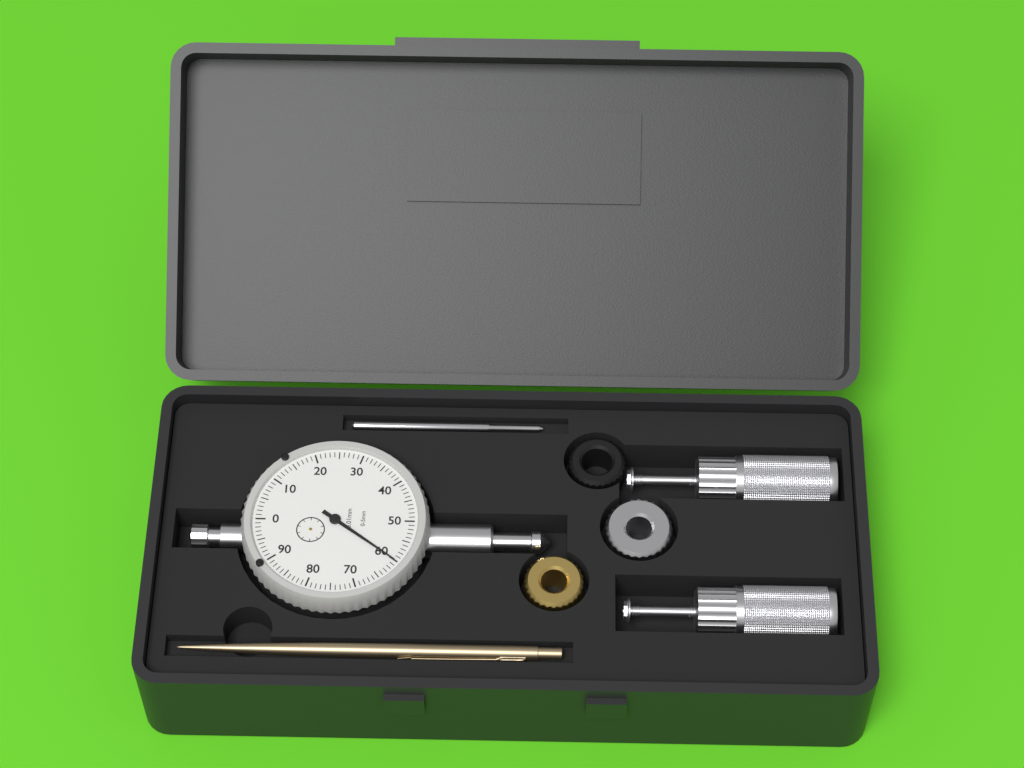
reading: 0.60 mm
